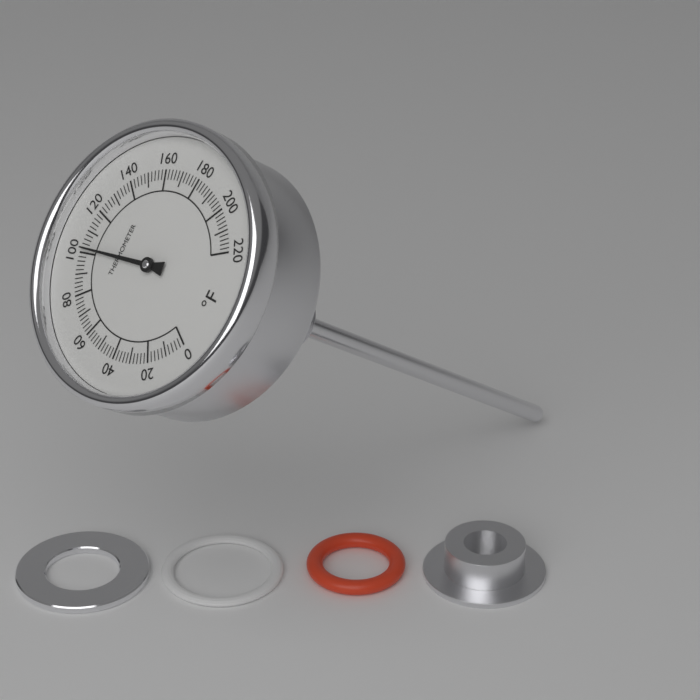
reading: 102 °F
